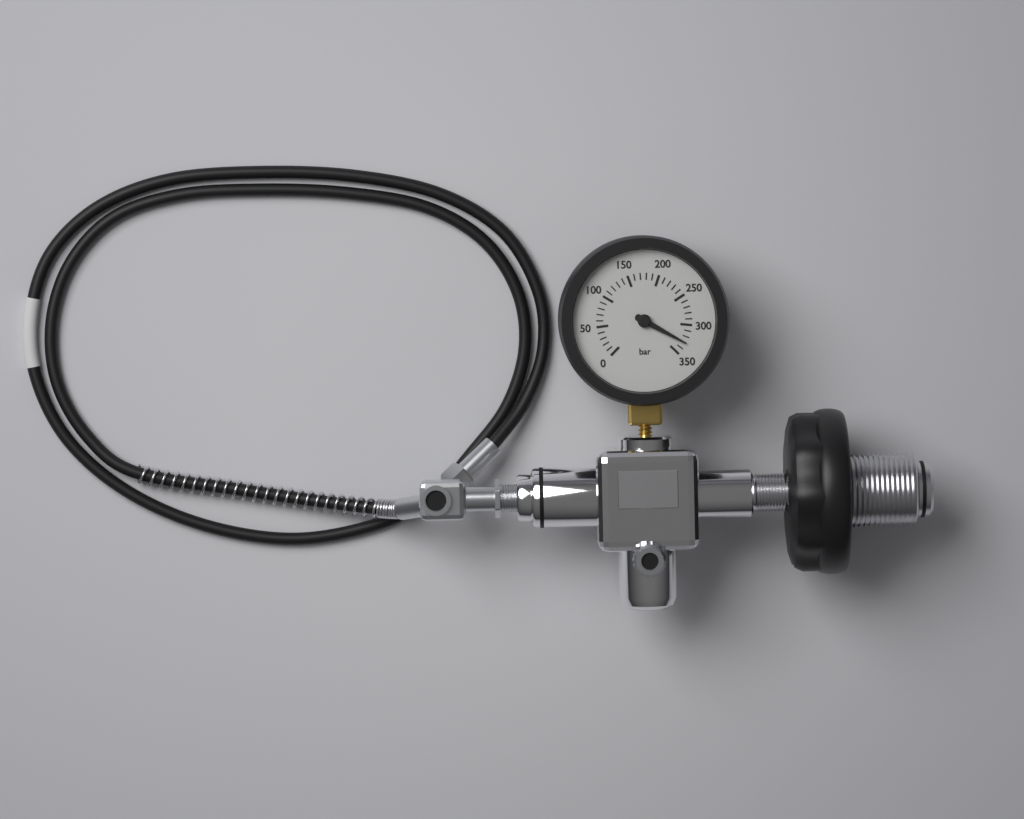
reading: 330 bar
